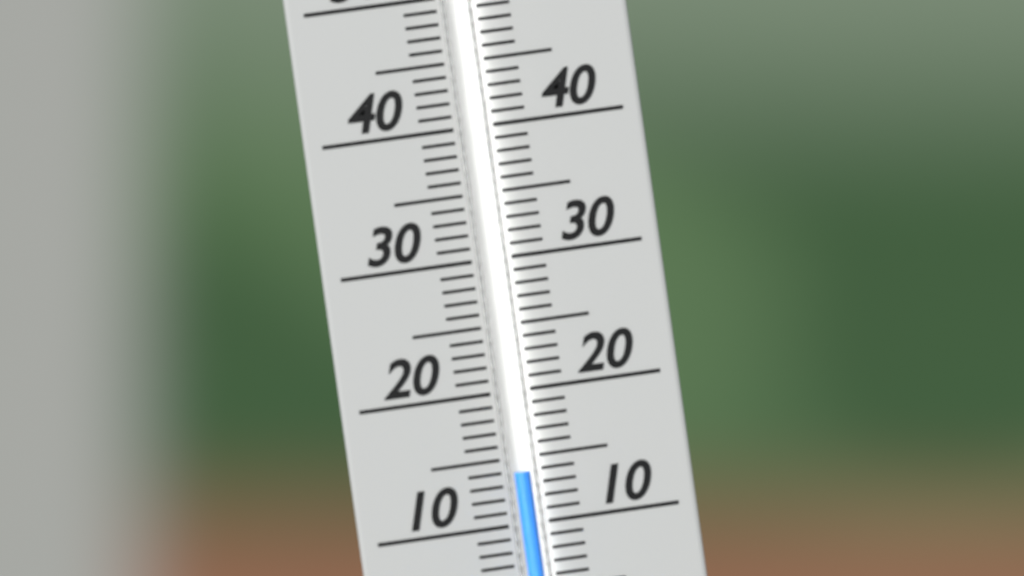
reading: 14 (no unit)
